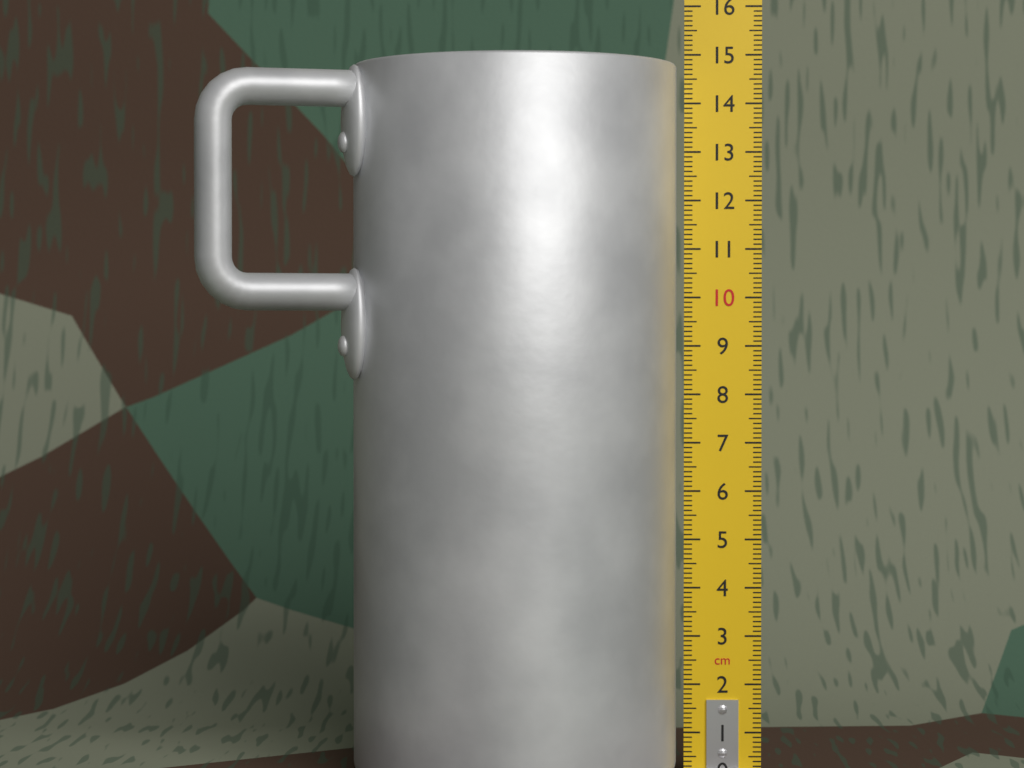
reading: 14.8 cm
